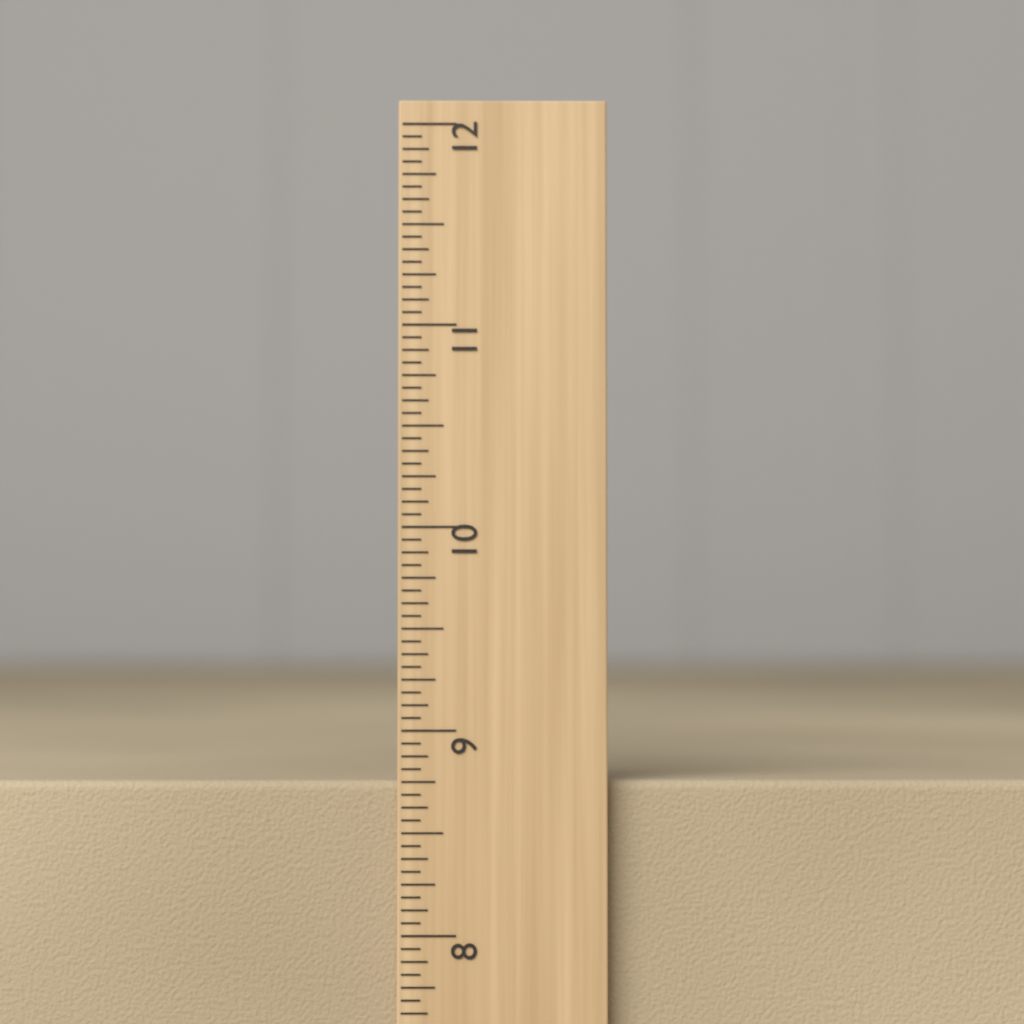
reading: 8.7500 inch
